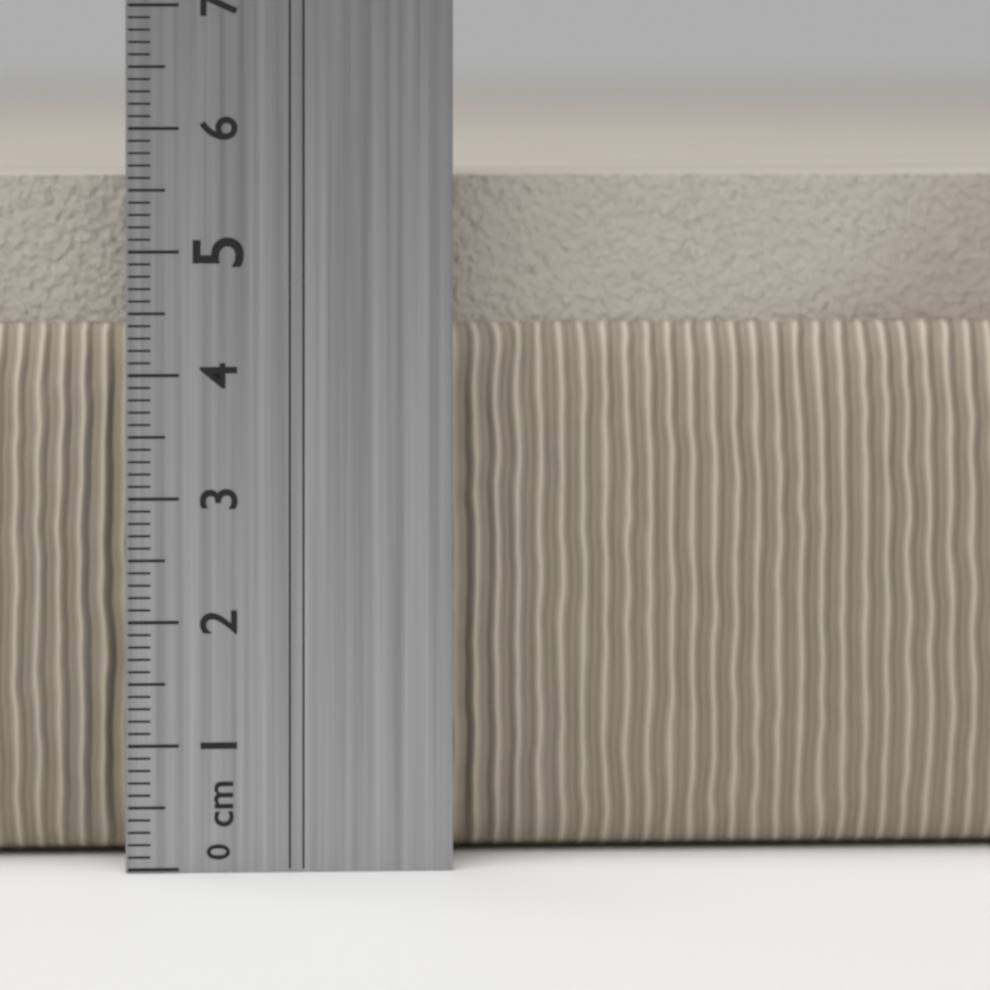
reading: 5.6 cm
